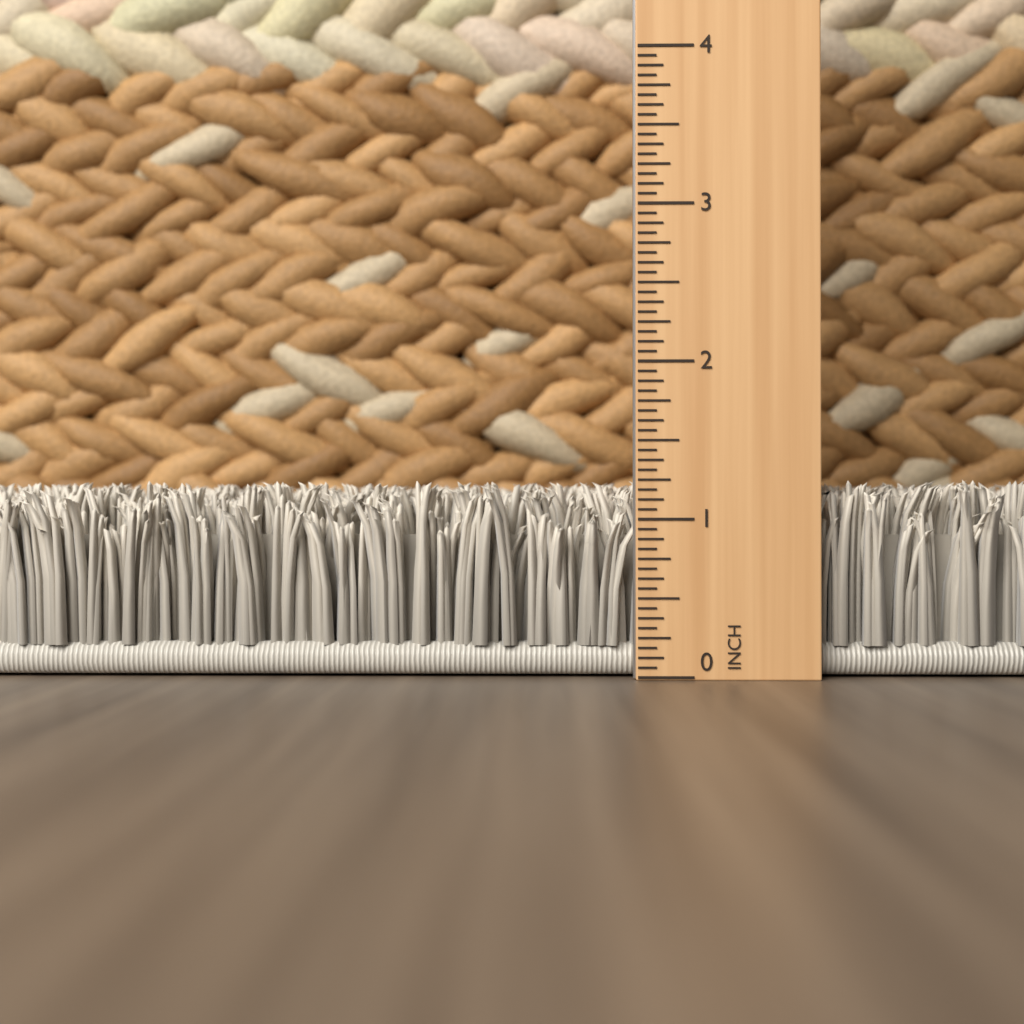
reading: 1.2500 in
